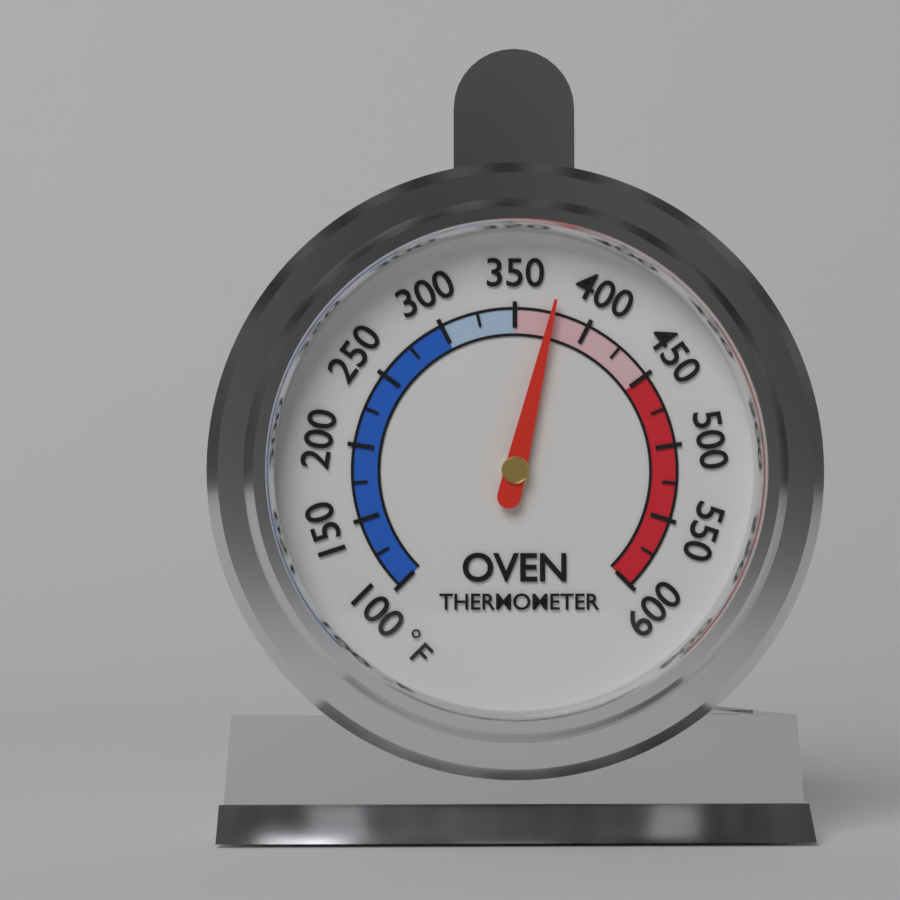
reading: 375 °F
